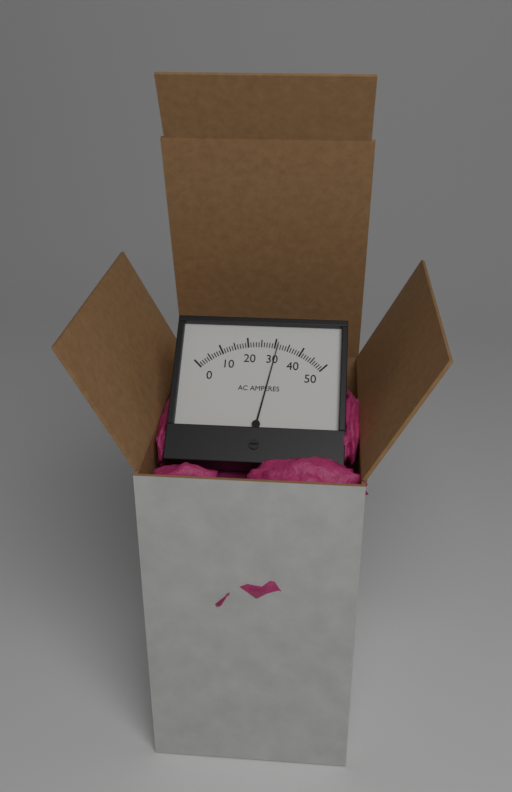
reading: 31 A
